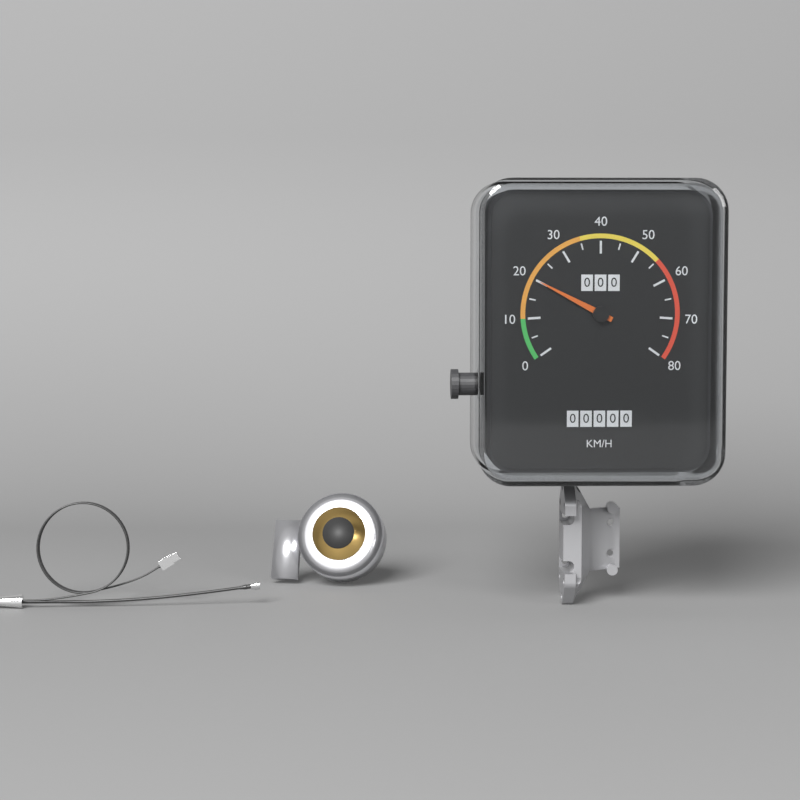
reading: 20 km/h
